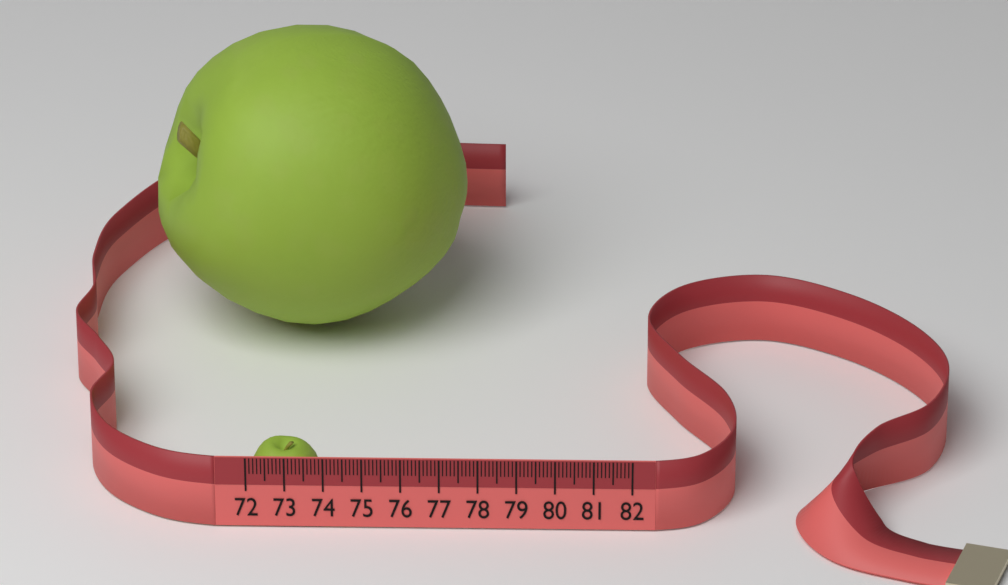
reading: 73.9 (no unit)
